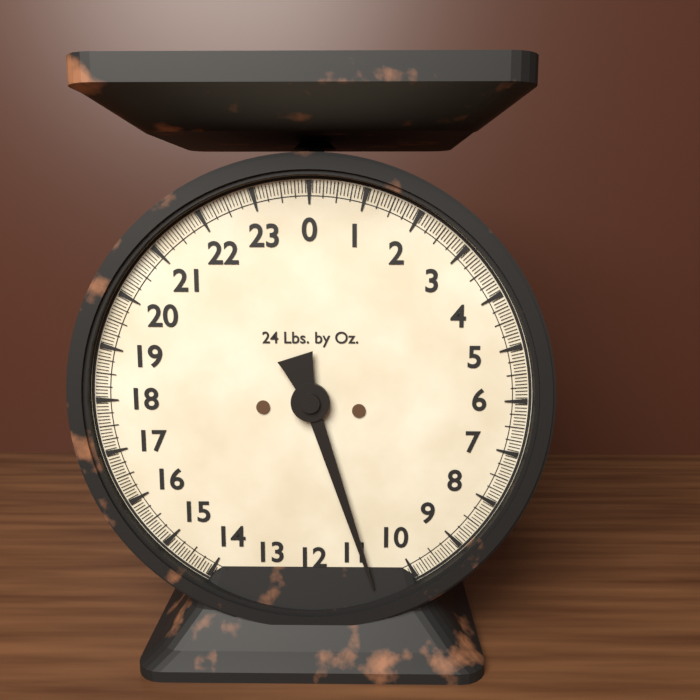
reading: 10.8125 lb
